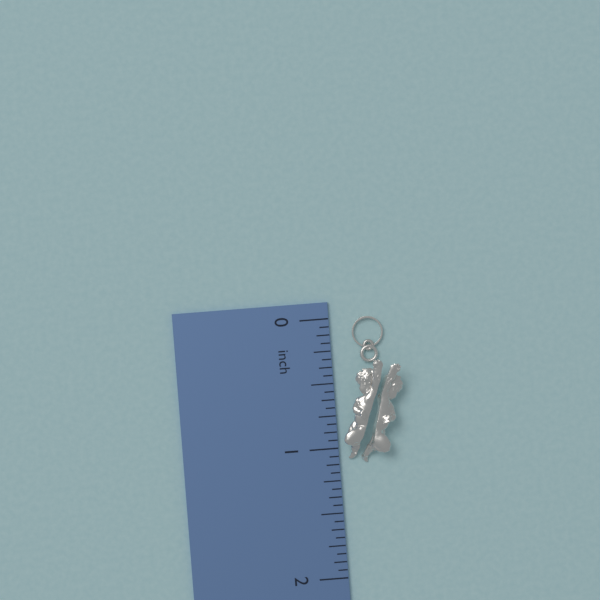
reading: 1.1250 inch
